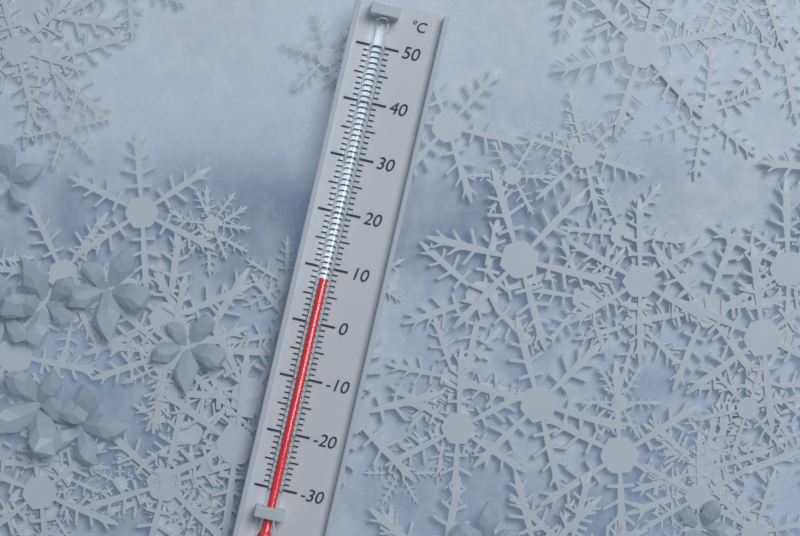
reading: 8 °C
